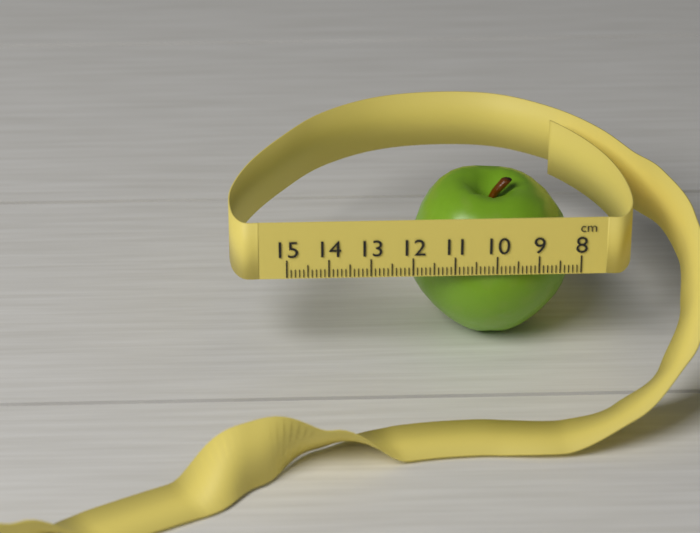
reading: 12.0 cm
